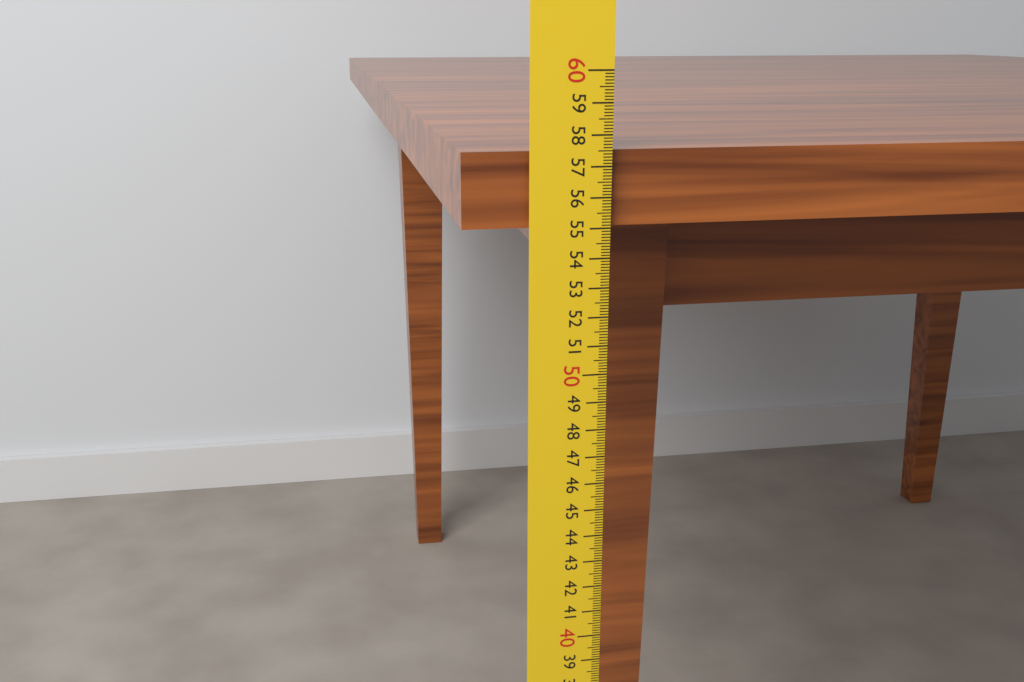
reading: 57.5 cm
